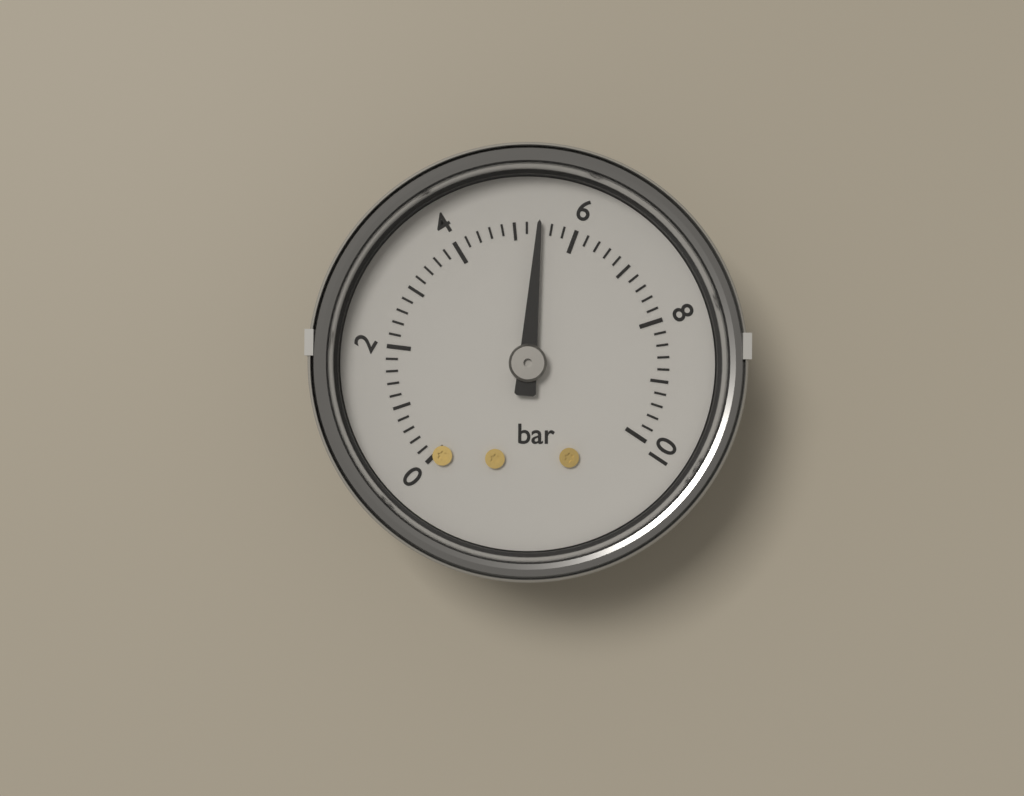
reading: 5.4 bar
